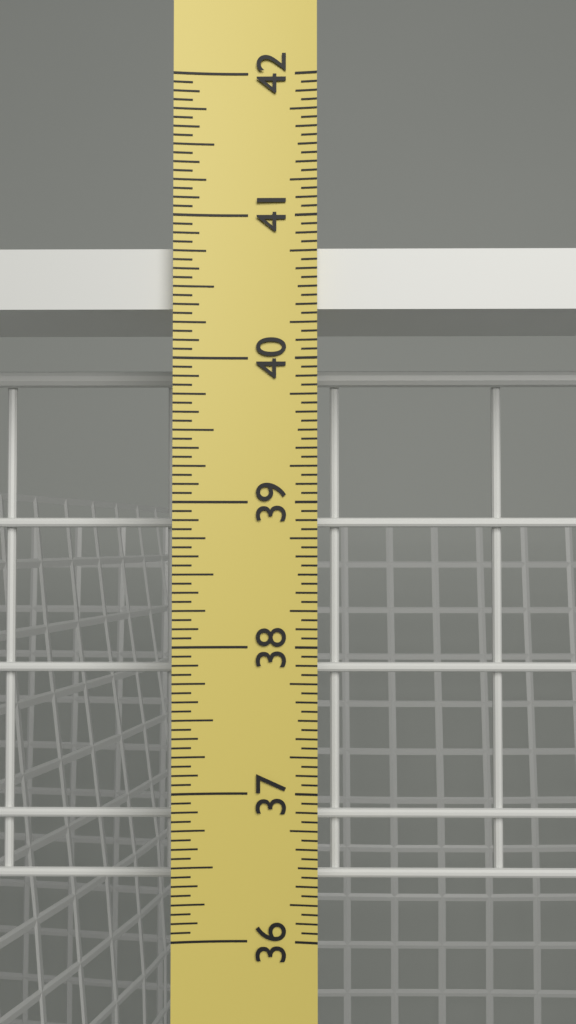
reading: 40.8125 in
